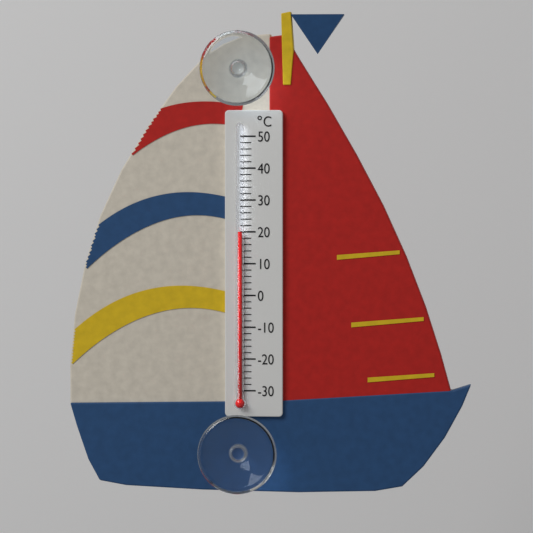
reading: 20 °C
